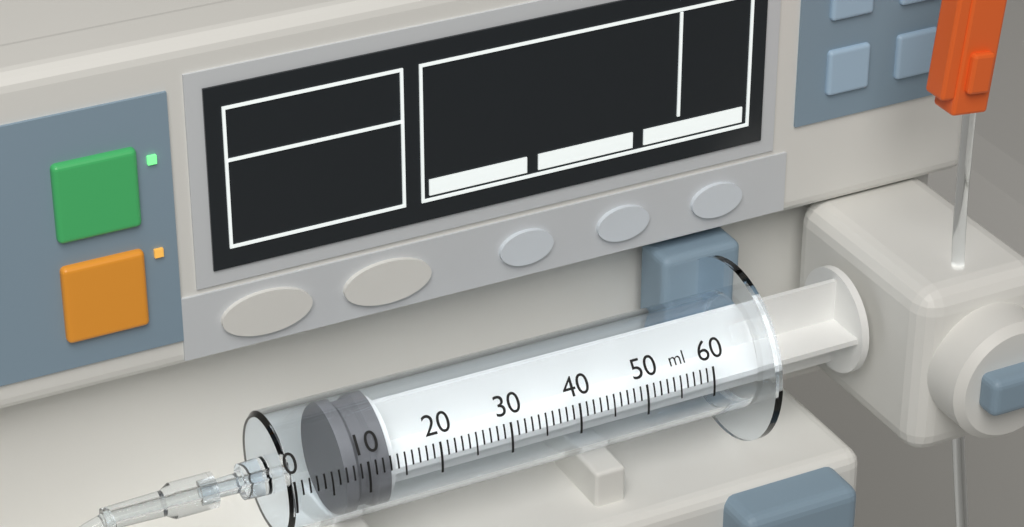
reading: 7 ml
